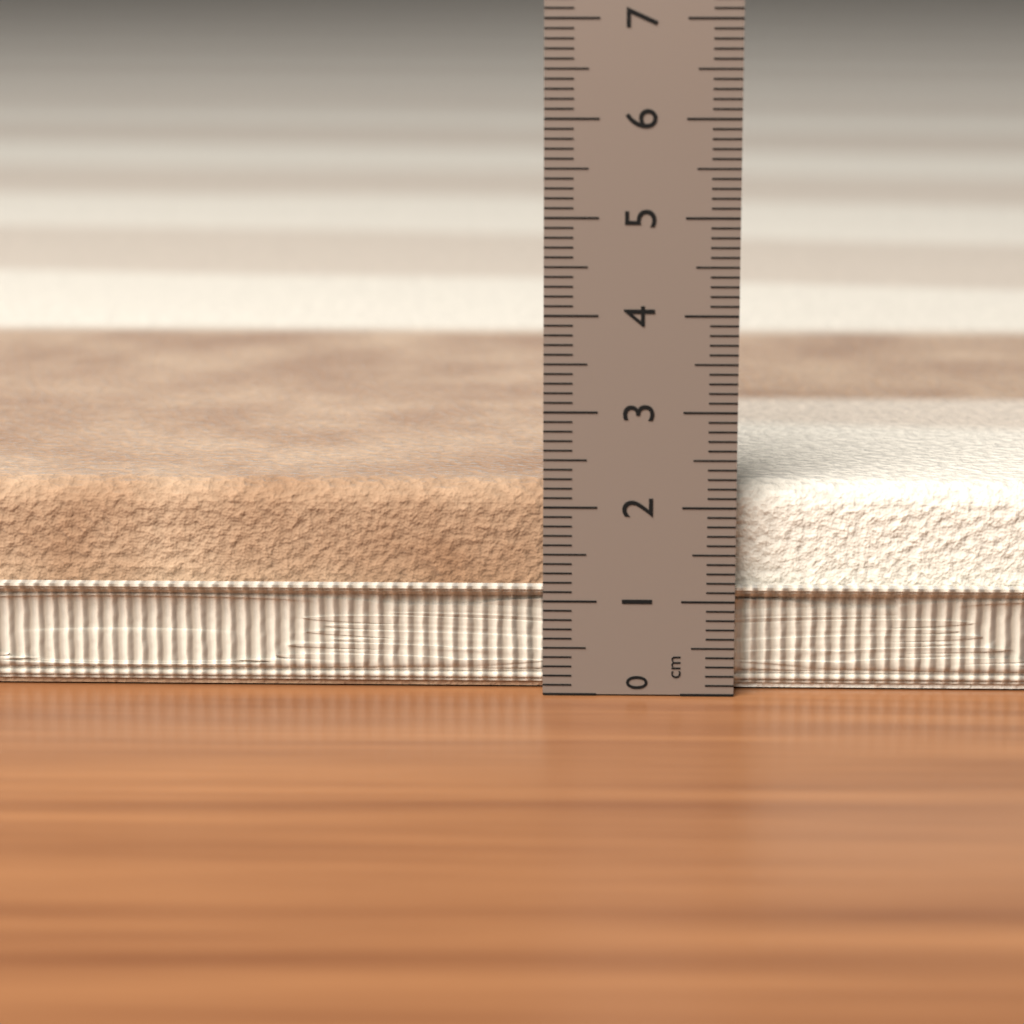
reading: 2.2 cm
